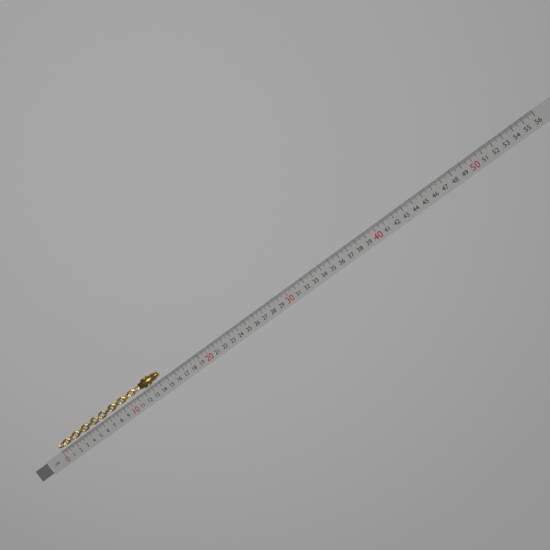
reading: 14.5 cm
